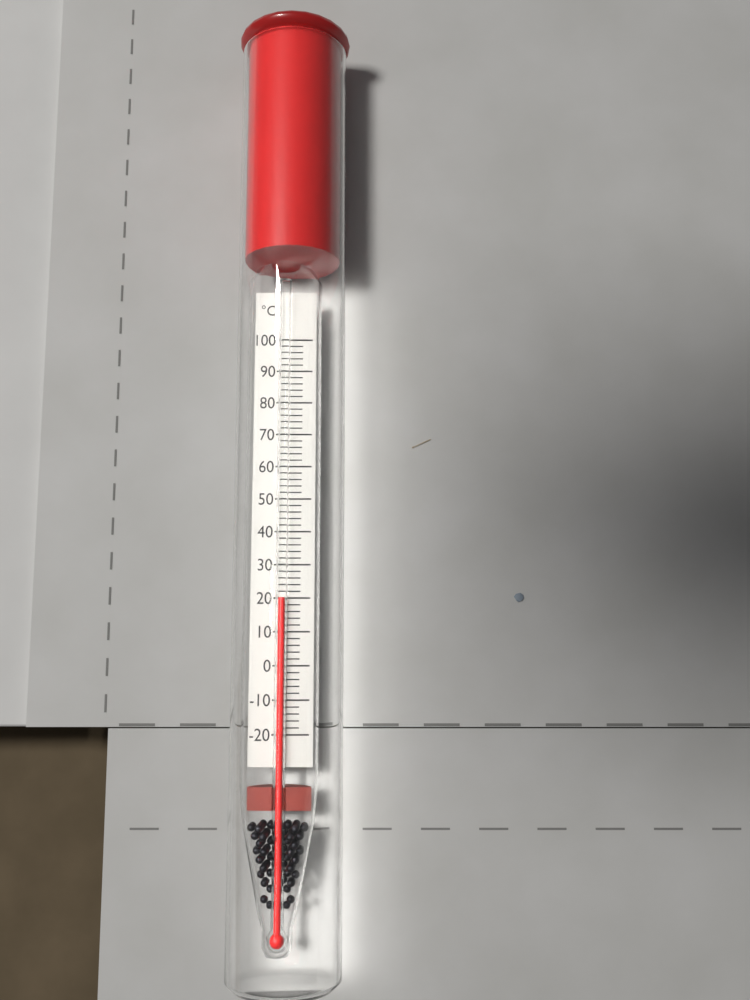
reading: 20 °C
